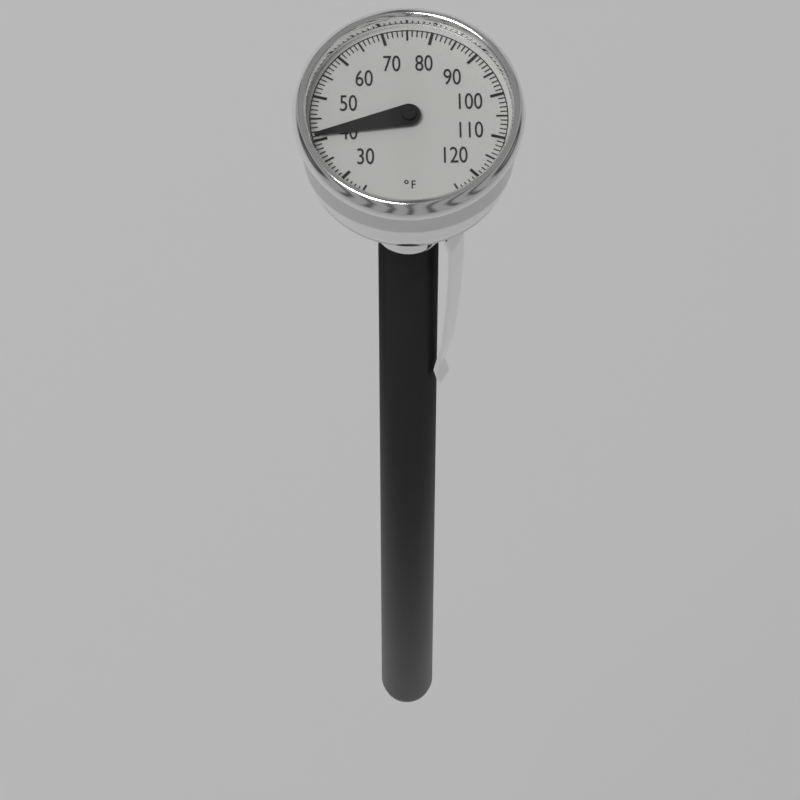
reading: 41 °F
